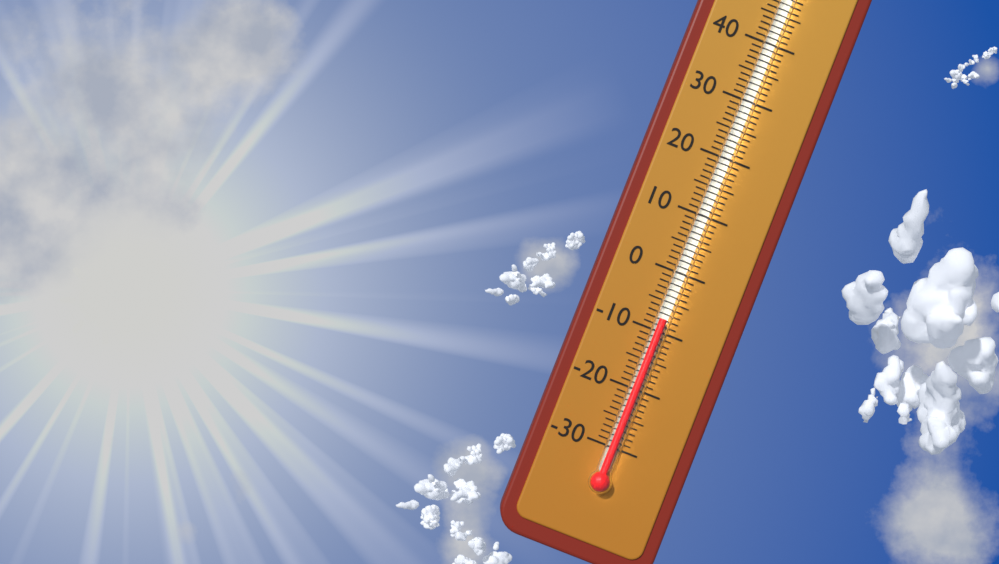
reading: -8 °C
